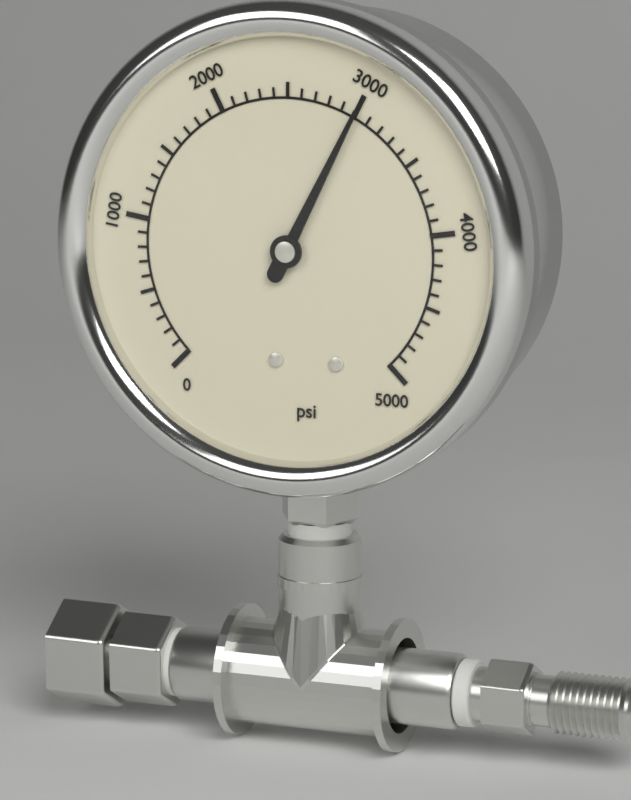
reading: 3000 psi
